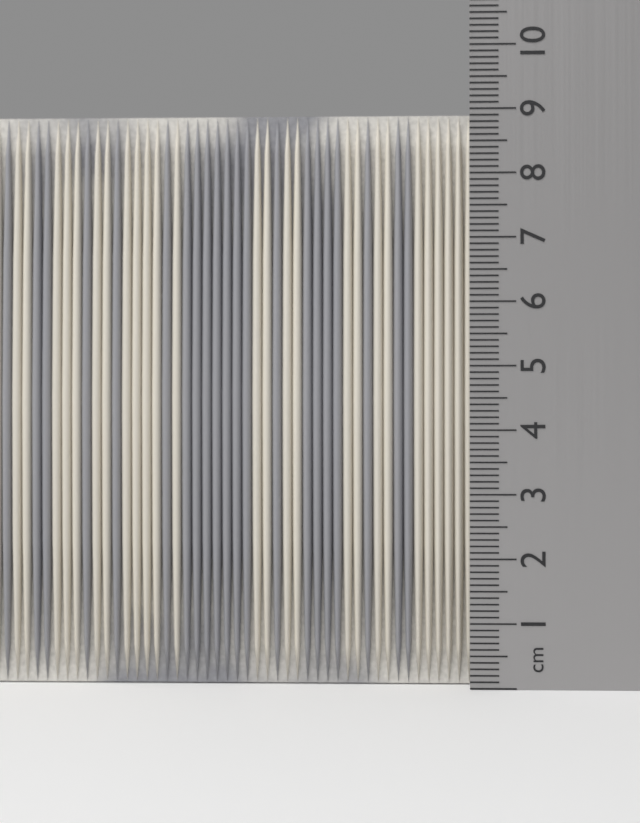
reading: 9.0 cm
